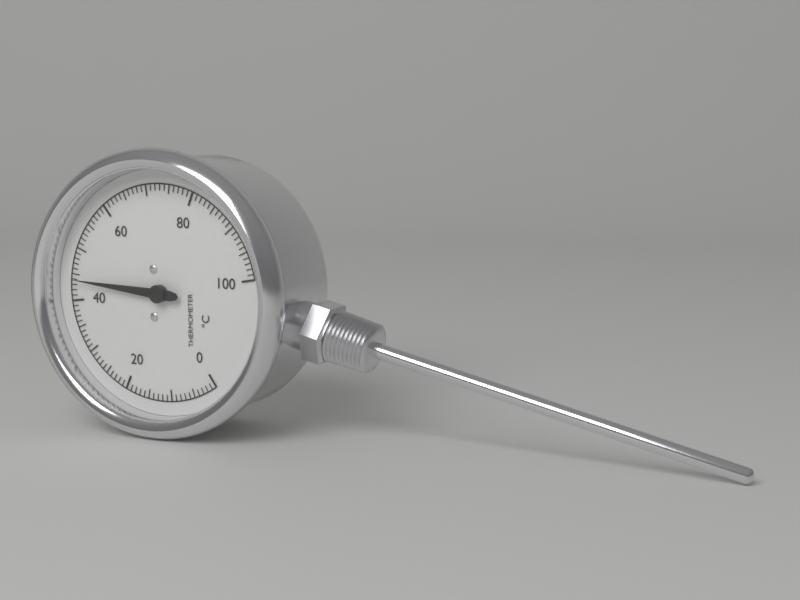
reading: 44 °C
